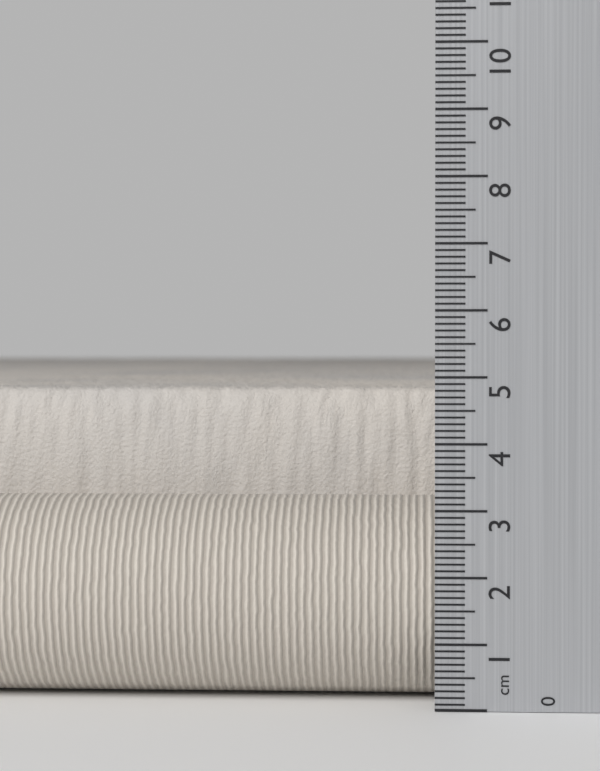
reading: 4.8 cm
